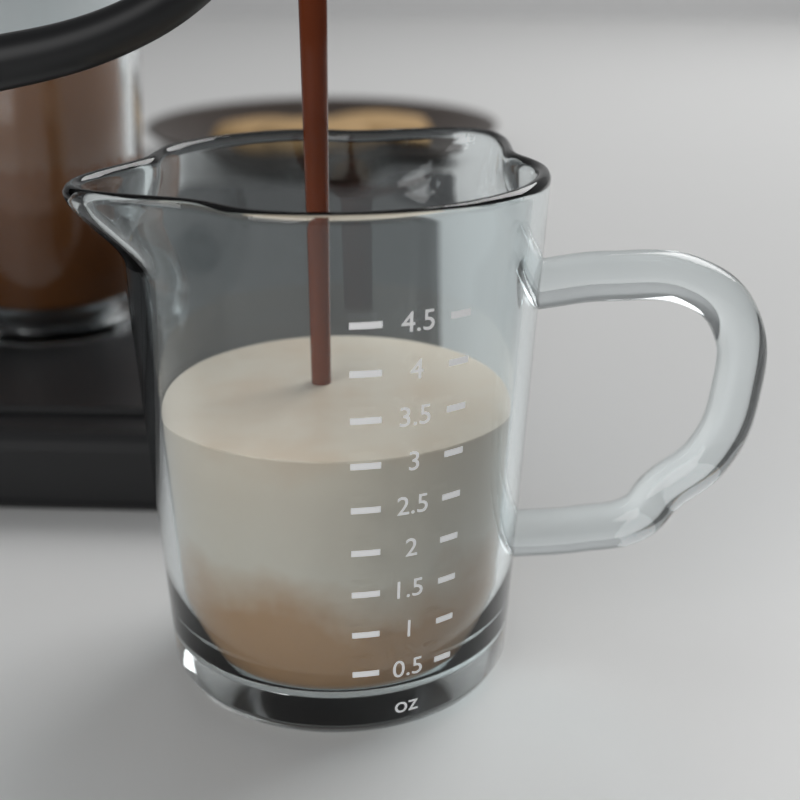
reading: 3.0 oz
